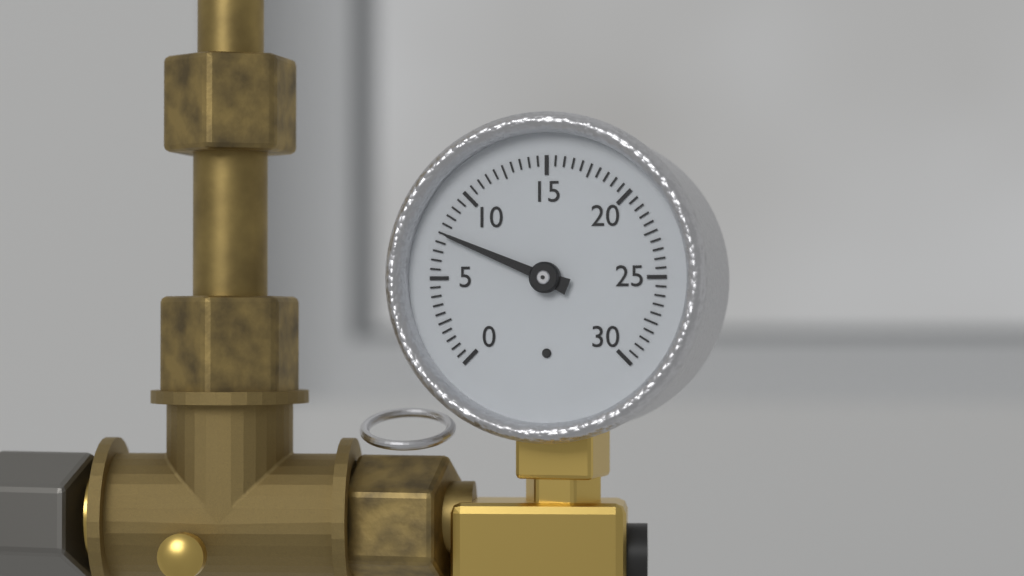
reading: 7.5 (no unit)
